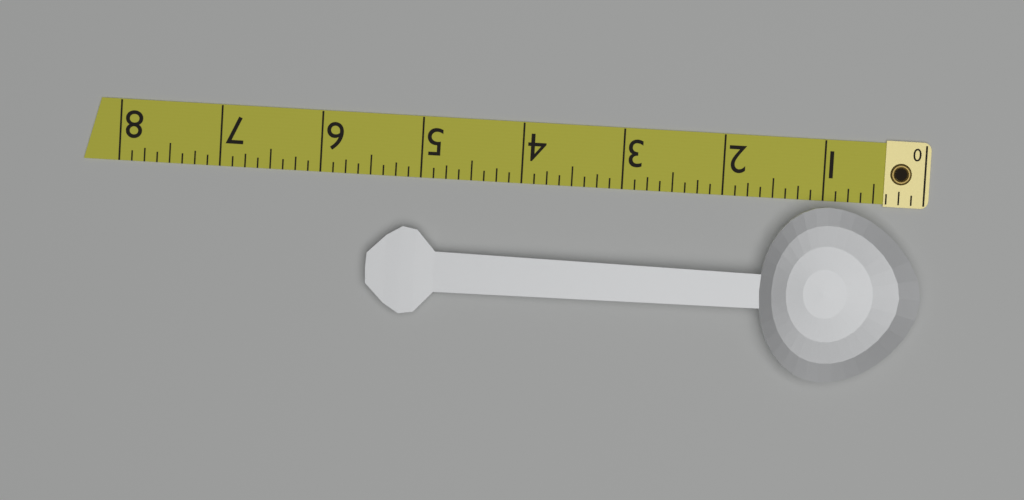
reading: 5.500 (no unit)
